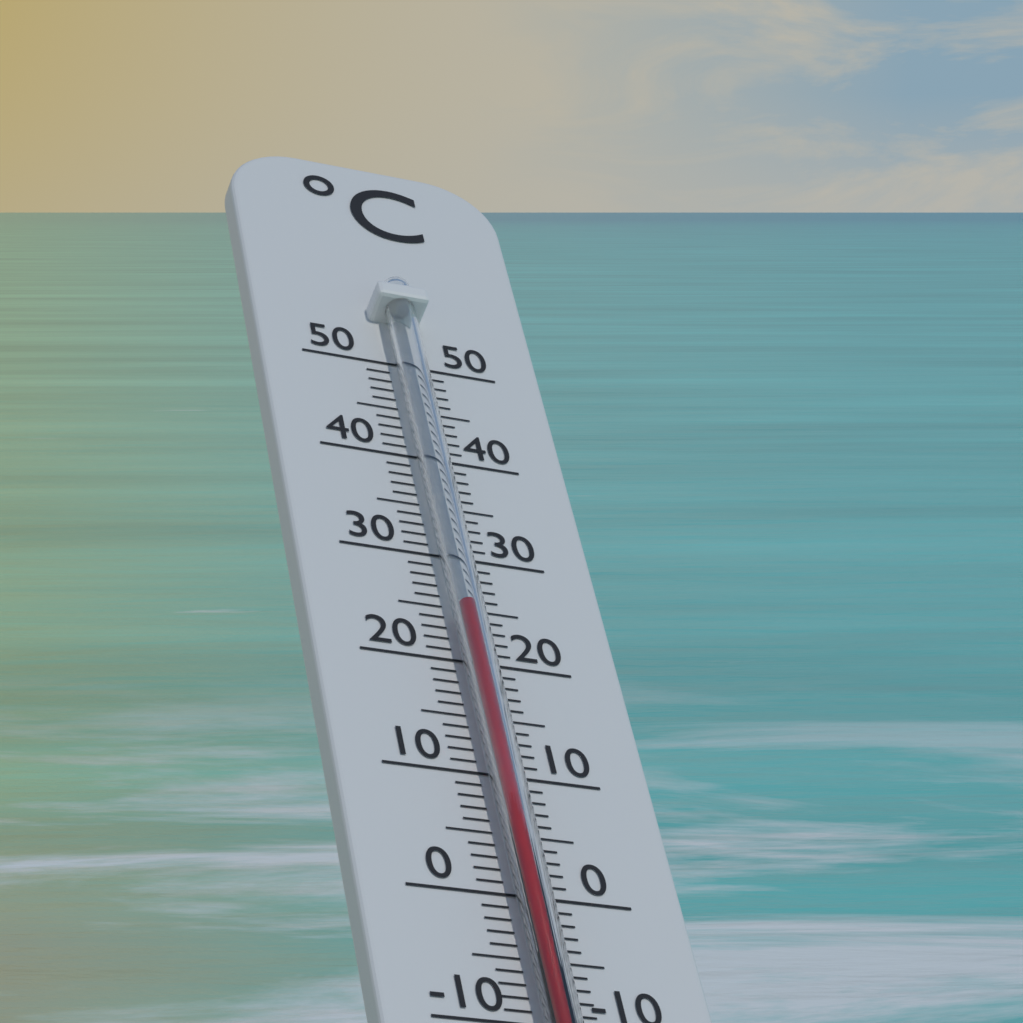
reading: 24 °C
